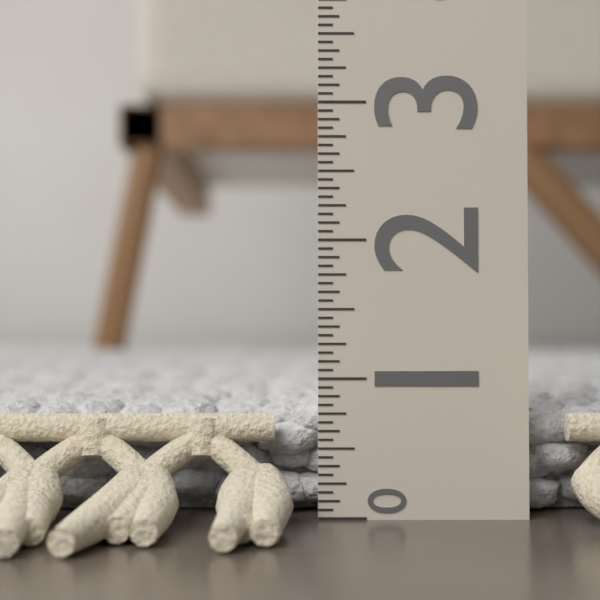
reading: 0.8750 (no unit)
